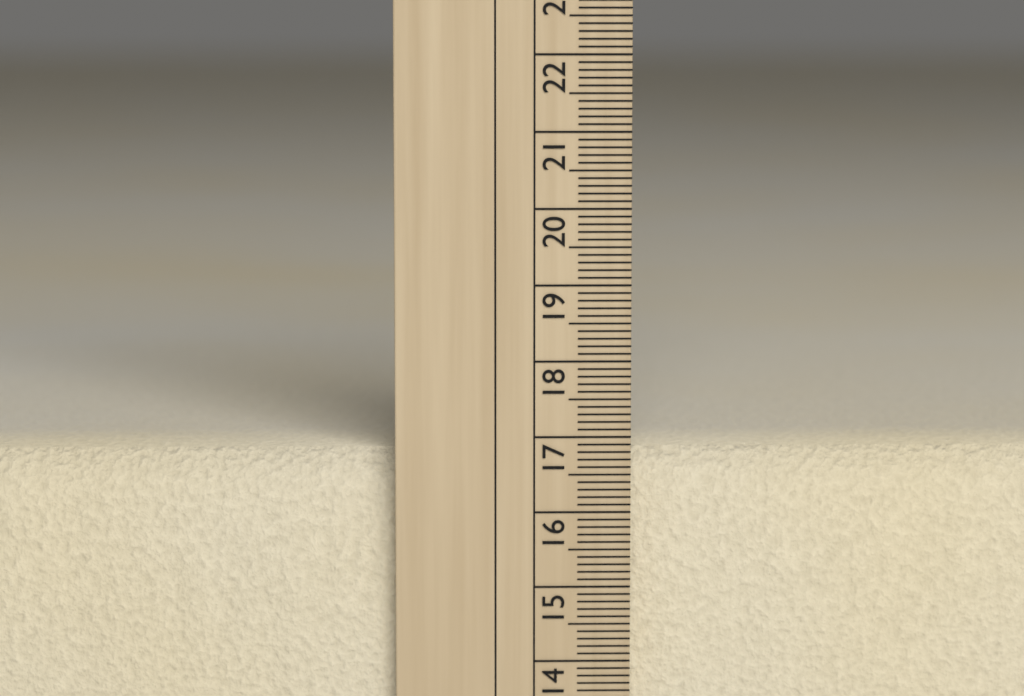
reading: 16.8 cm
